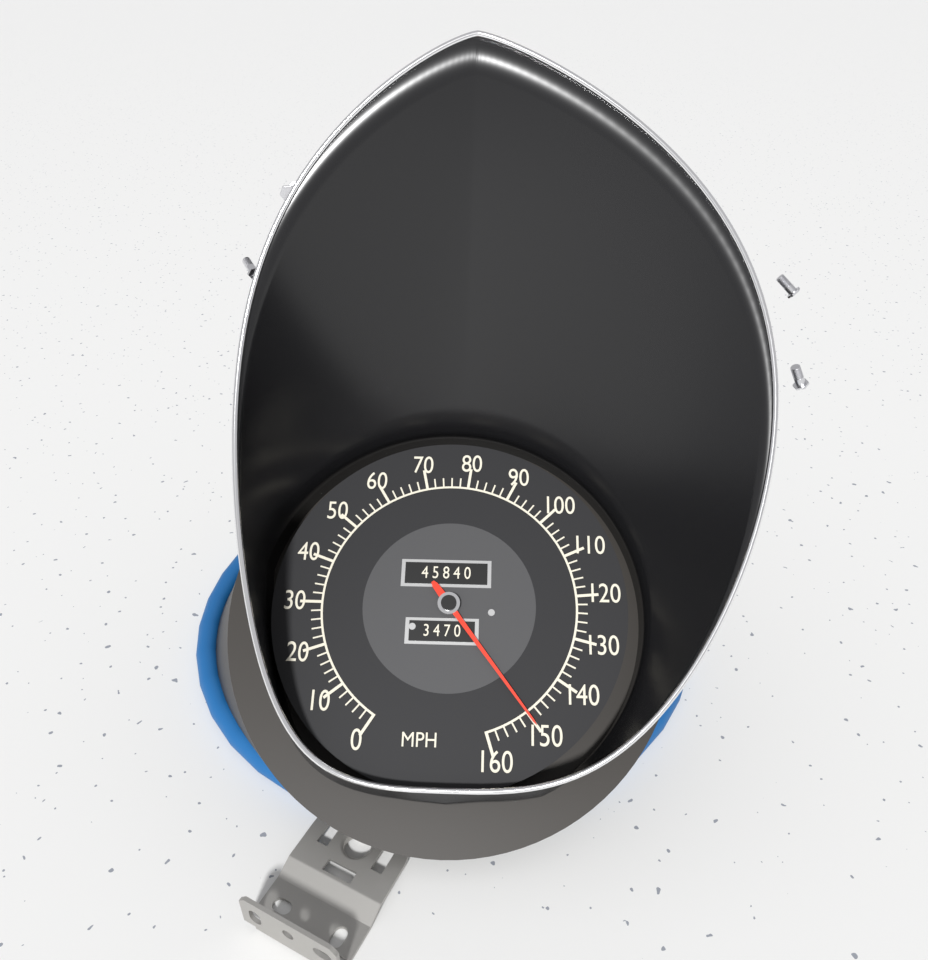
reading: 150 MPH
